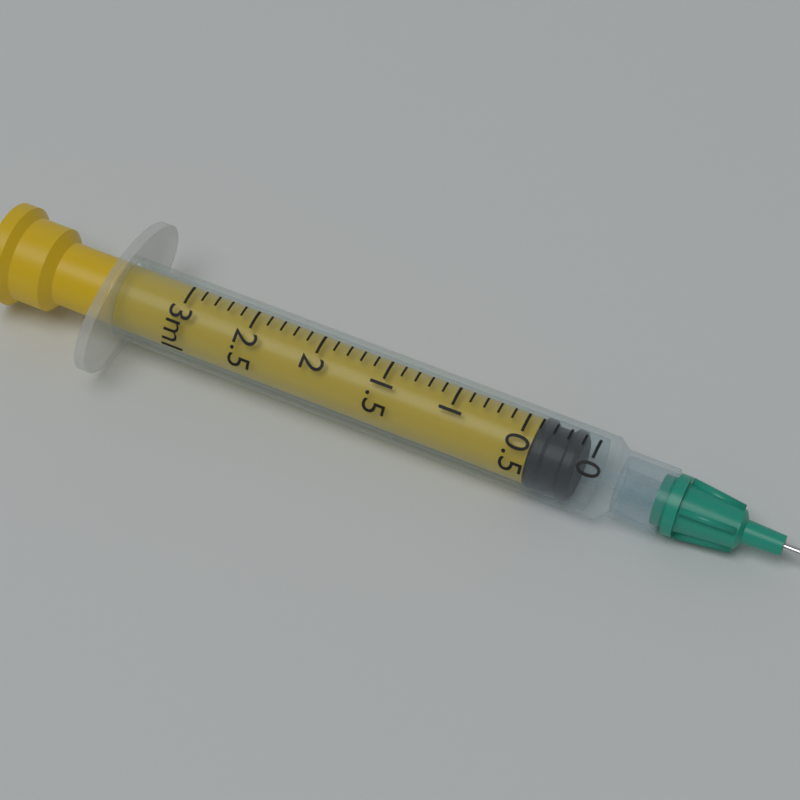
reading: 0.1 ml
